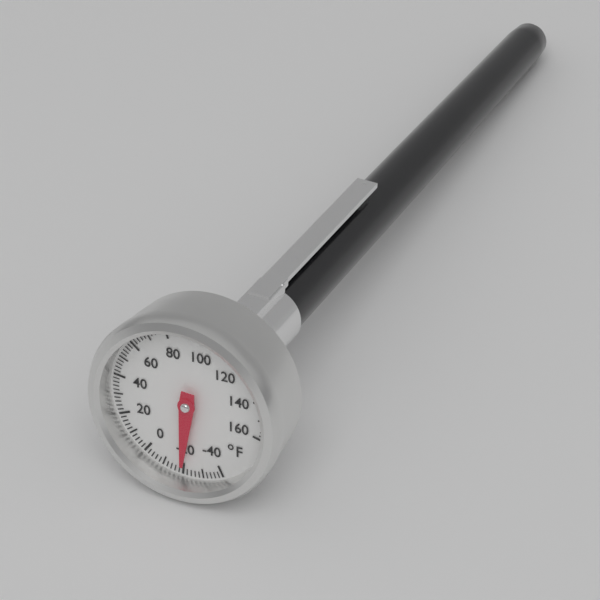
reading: -20 °F
